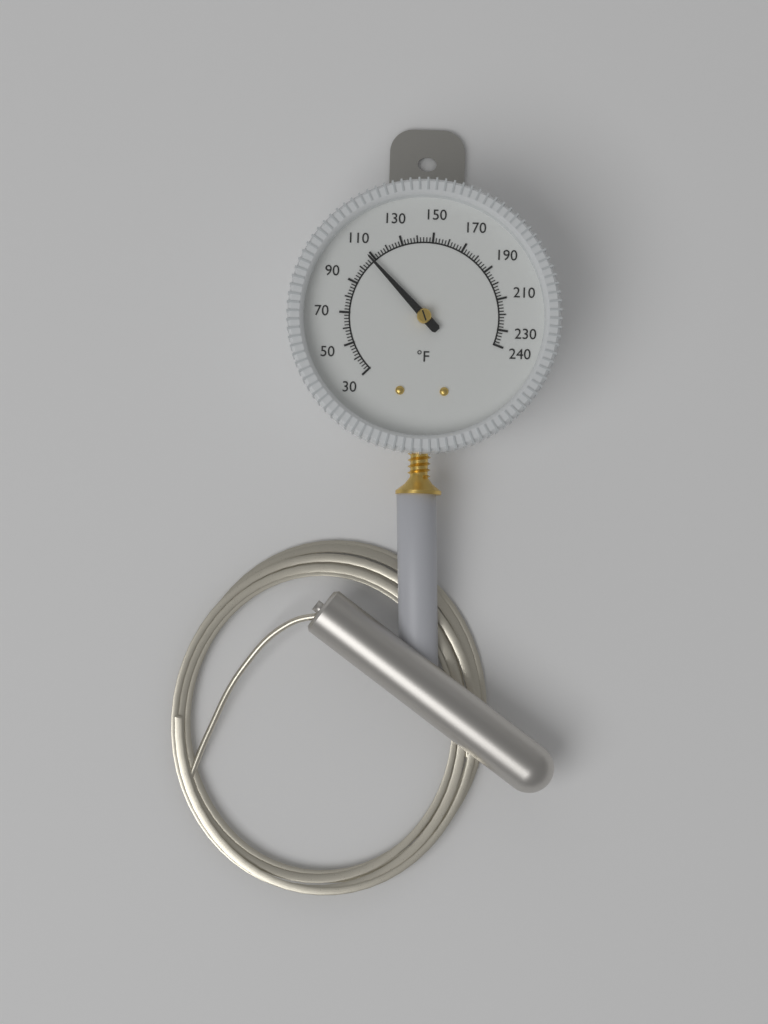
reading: 108 °F
